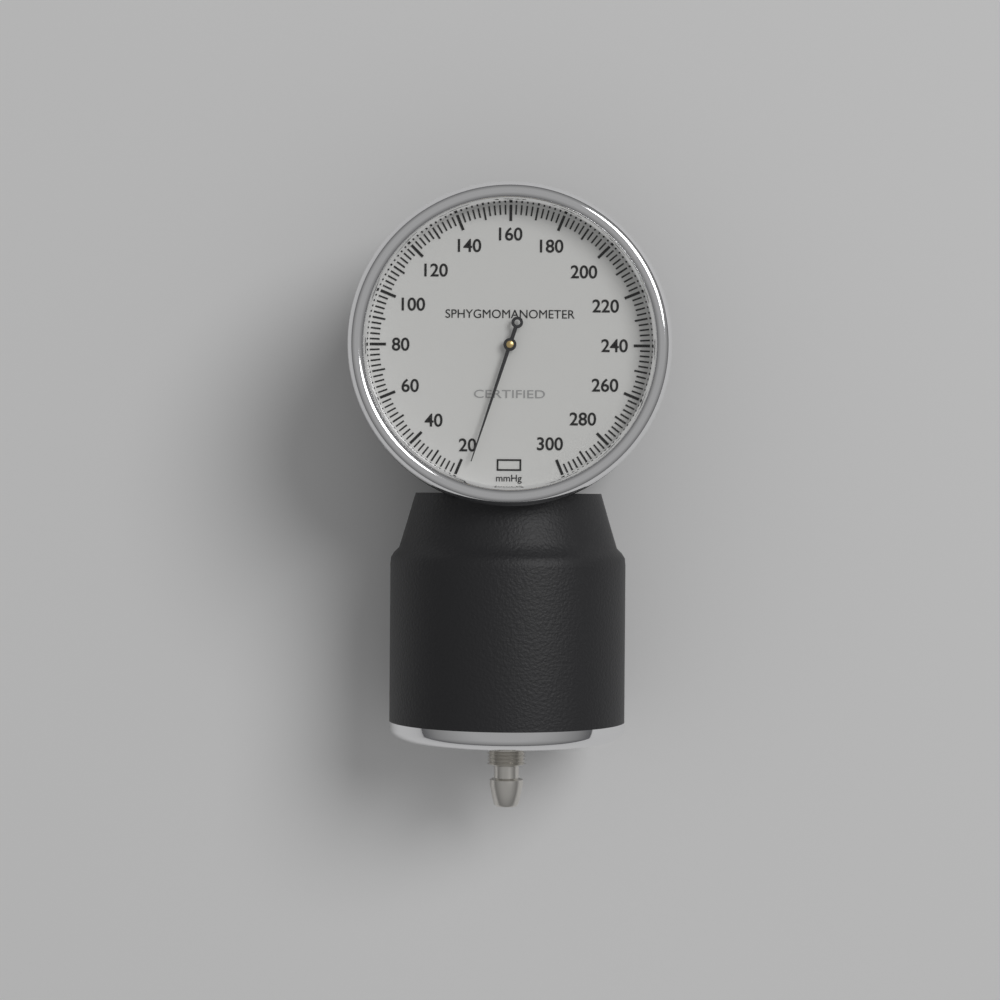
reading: 16 mmHg
